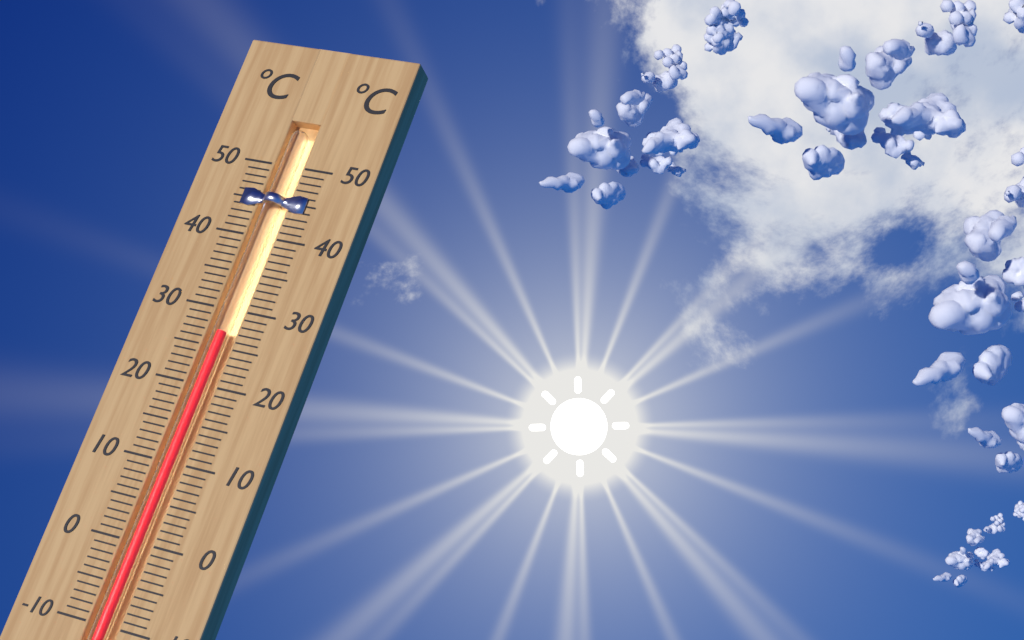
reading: 27 °C
